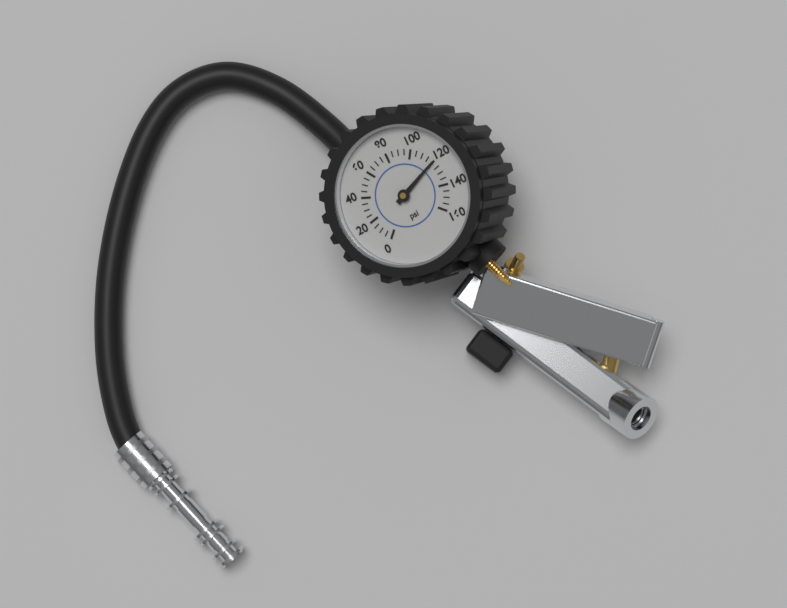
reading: 120 psi
